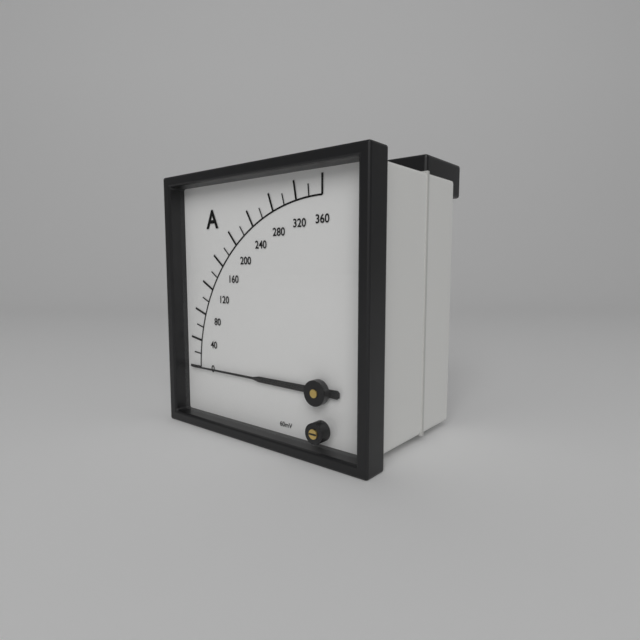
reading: 0 A
